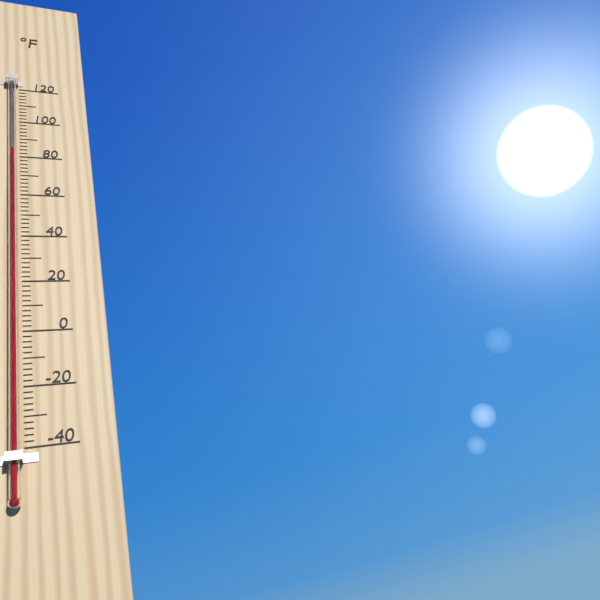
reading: 82 °F
